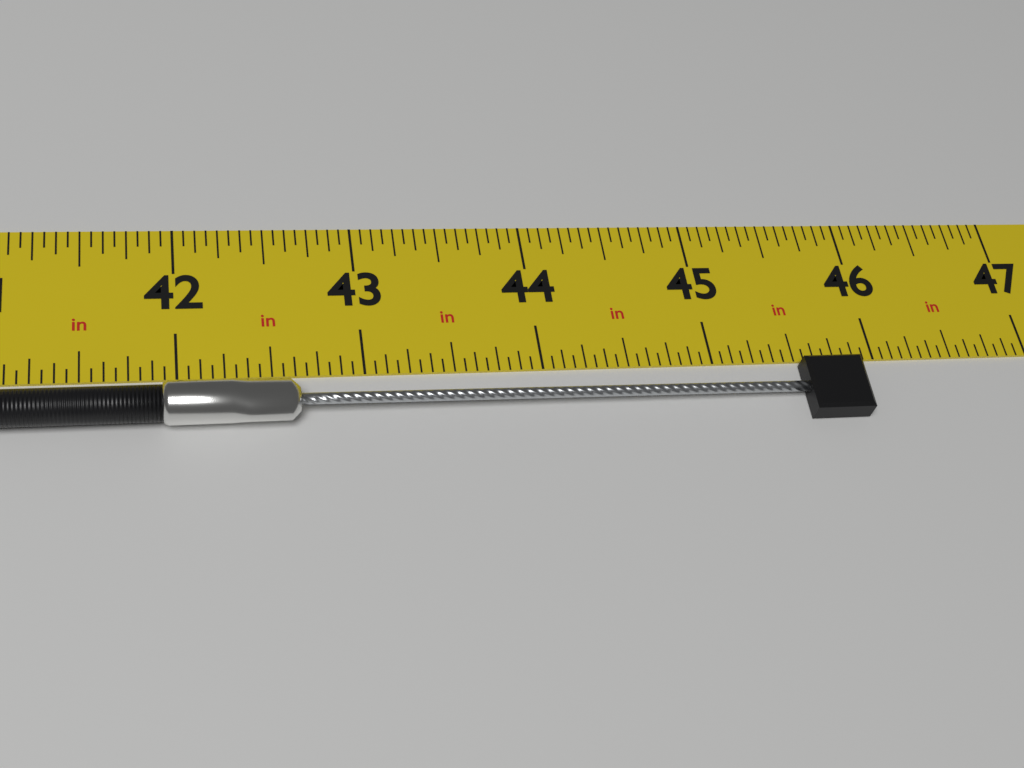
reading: 45.8750 in
